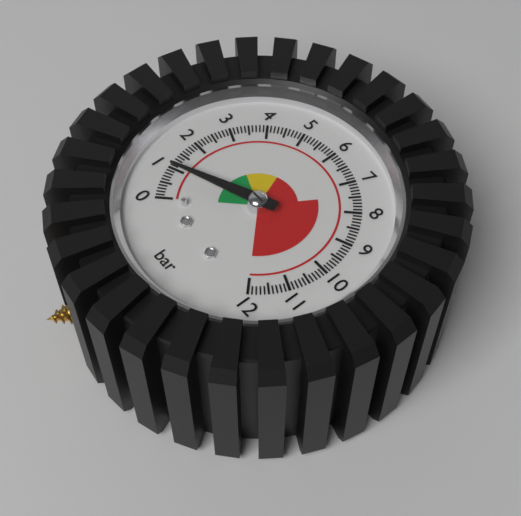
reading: 1.0 bar
